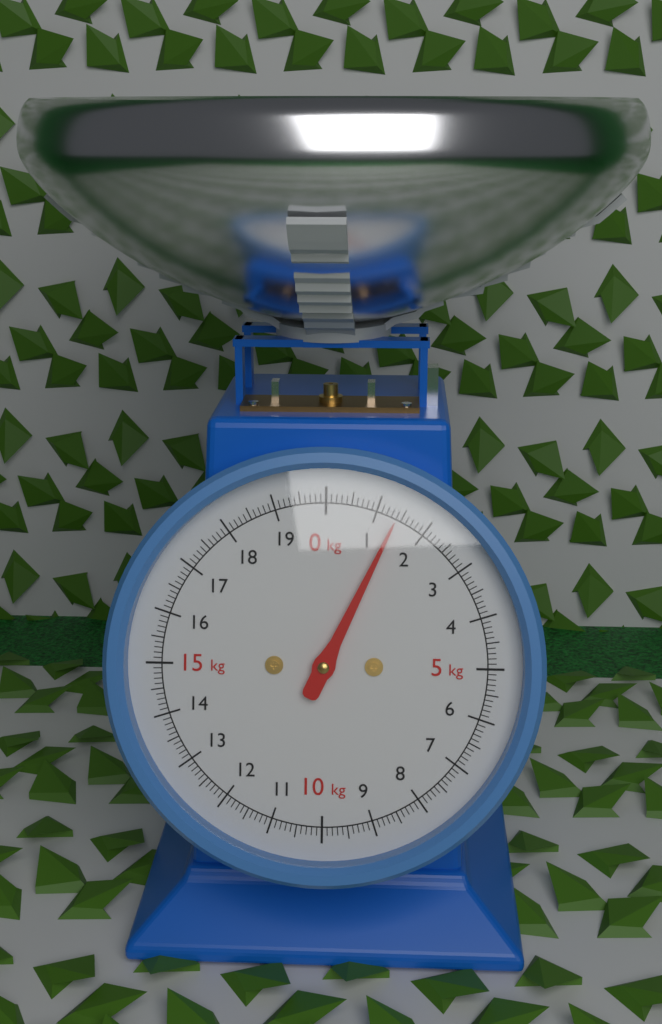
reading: 1.4 kg
